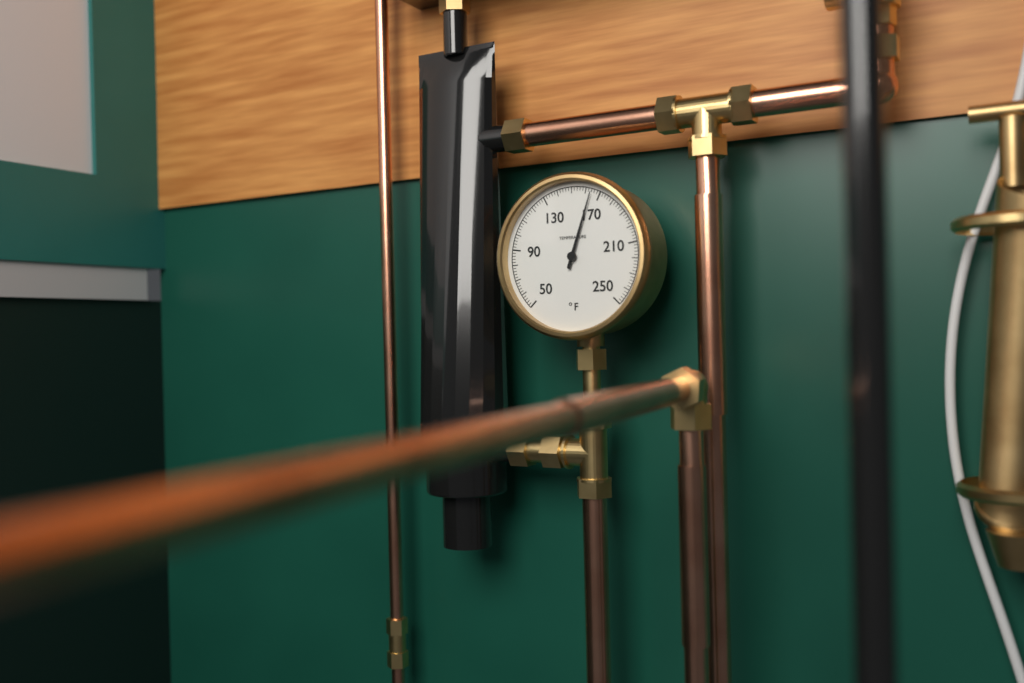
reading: 164 °F
